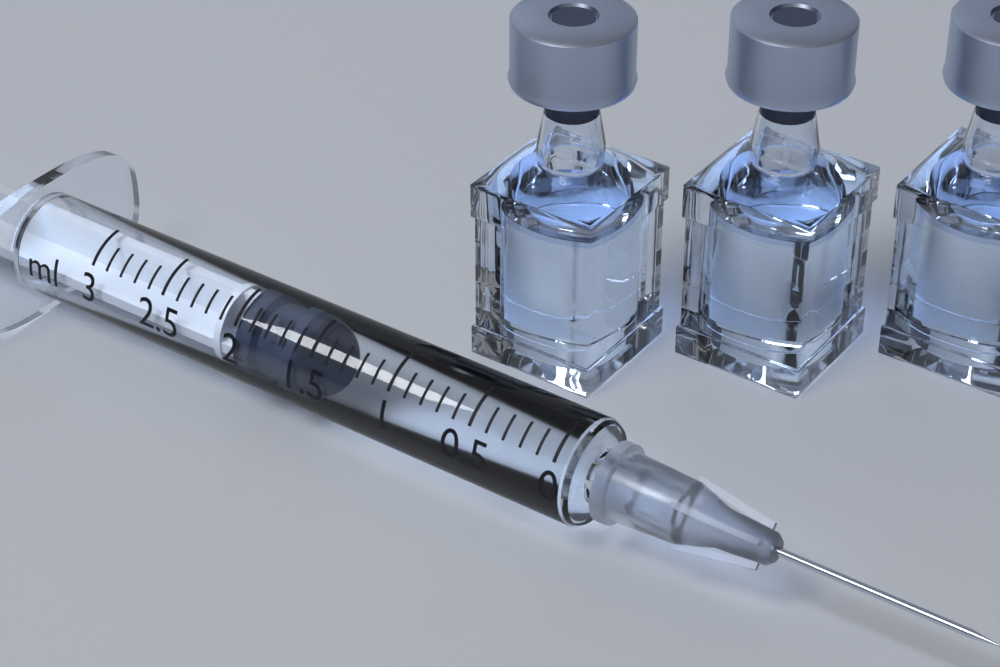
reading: 1.6 ml
